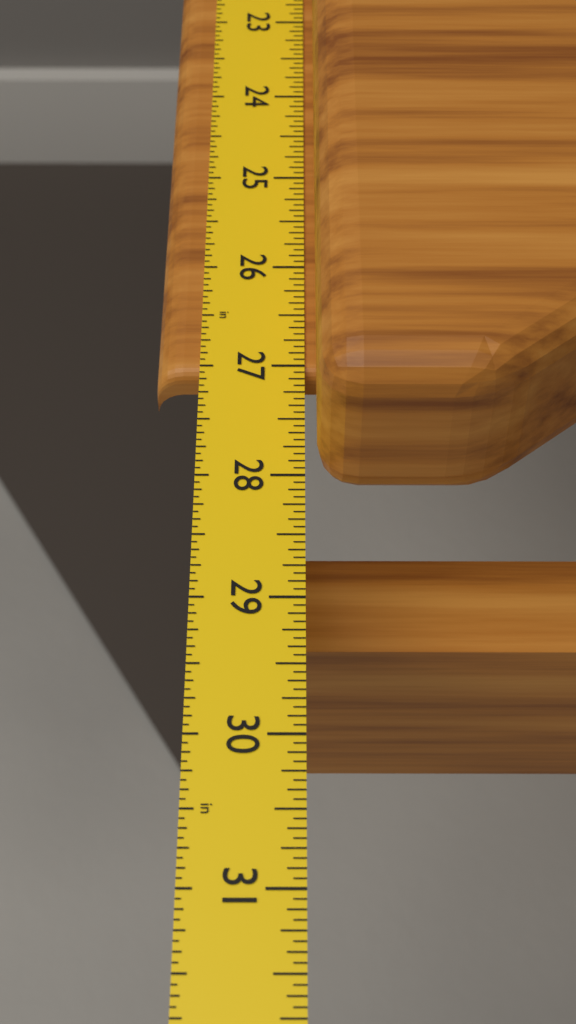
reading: 27.0625 in
